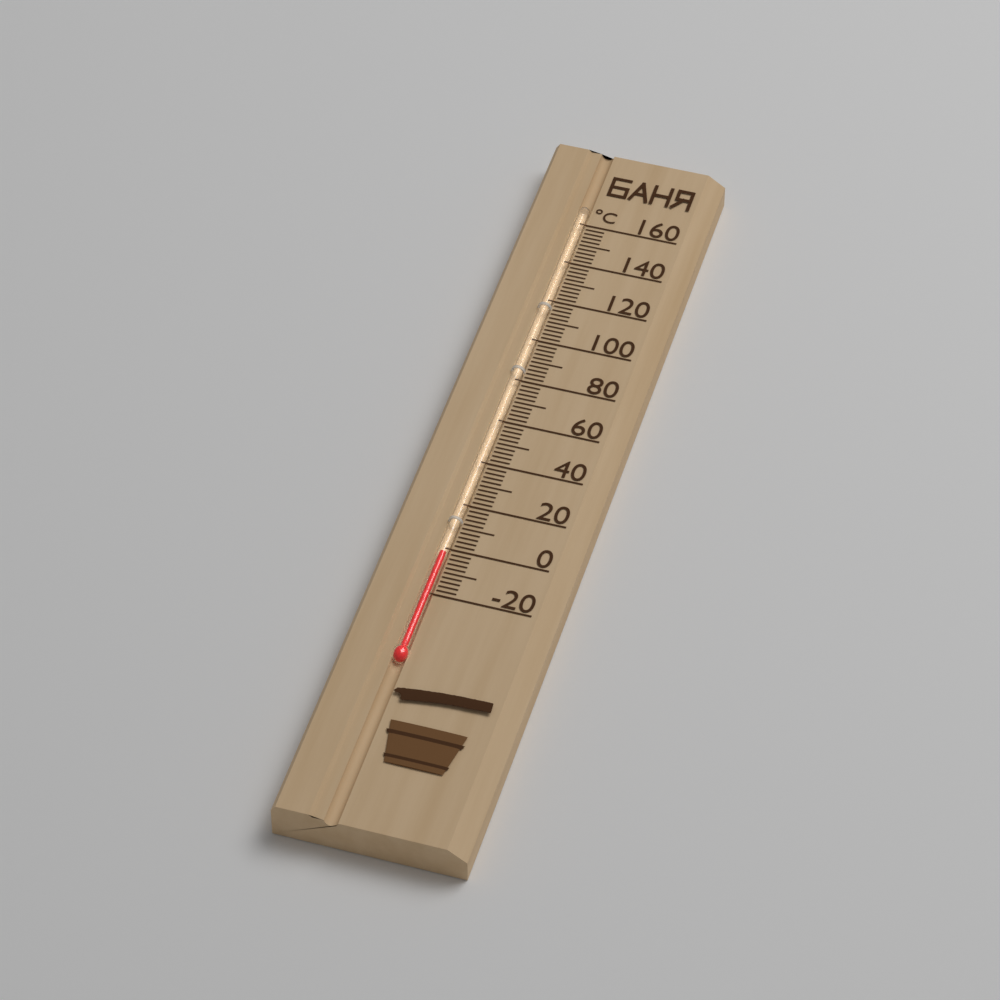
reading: -2 °C
